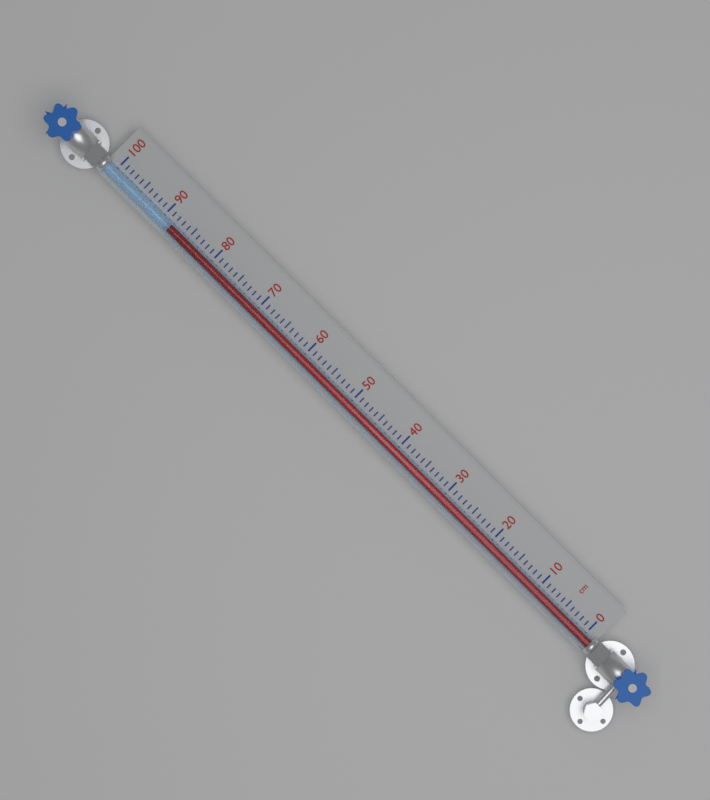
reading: 88 cm
